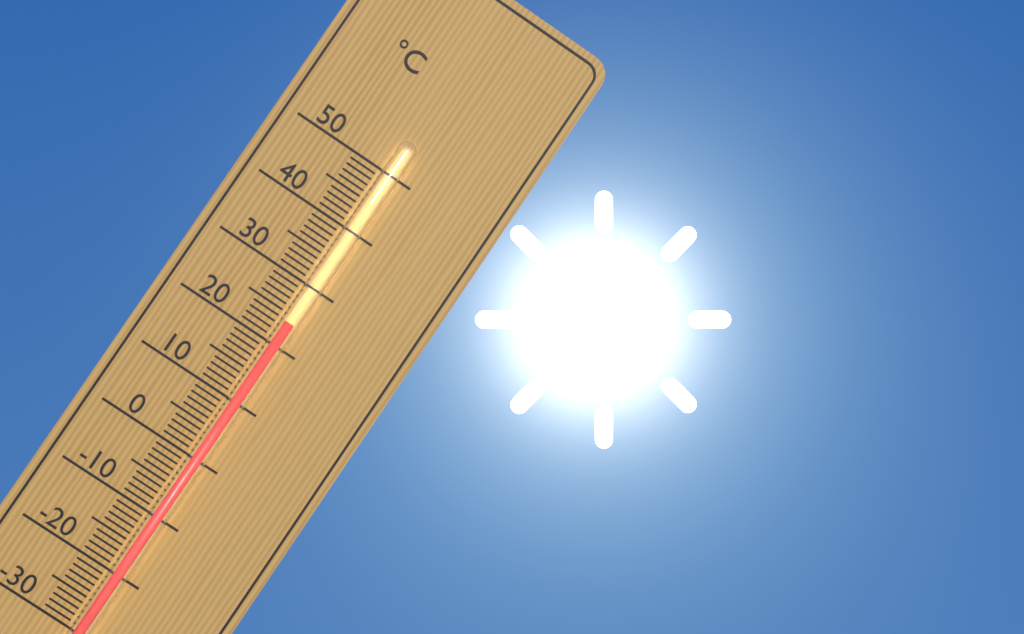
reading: 24 °C
